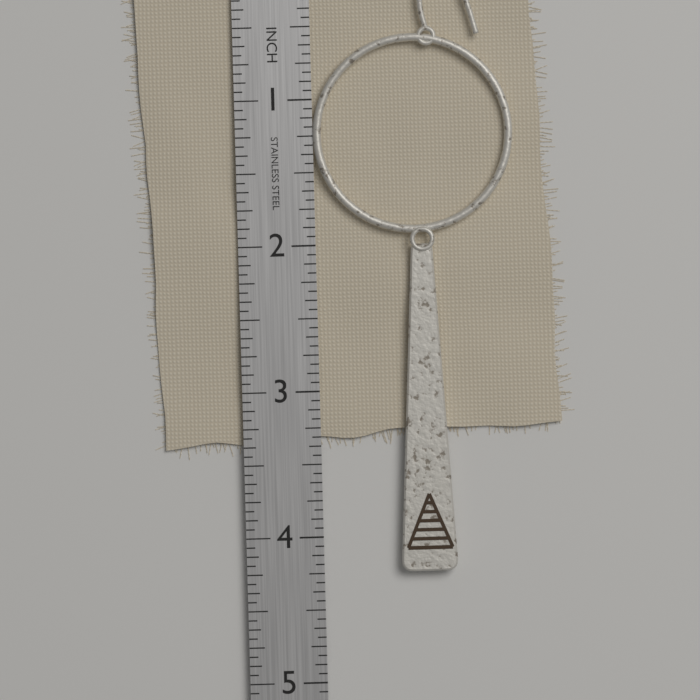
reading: 4.2500 in
